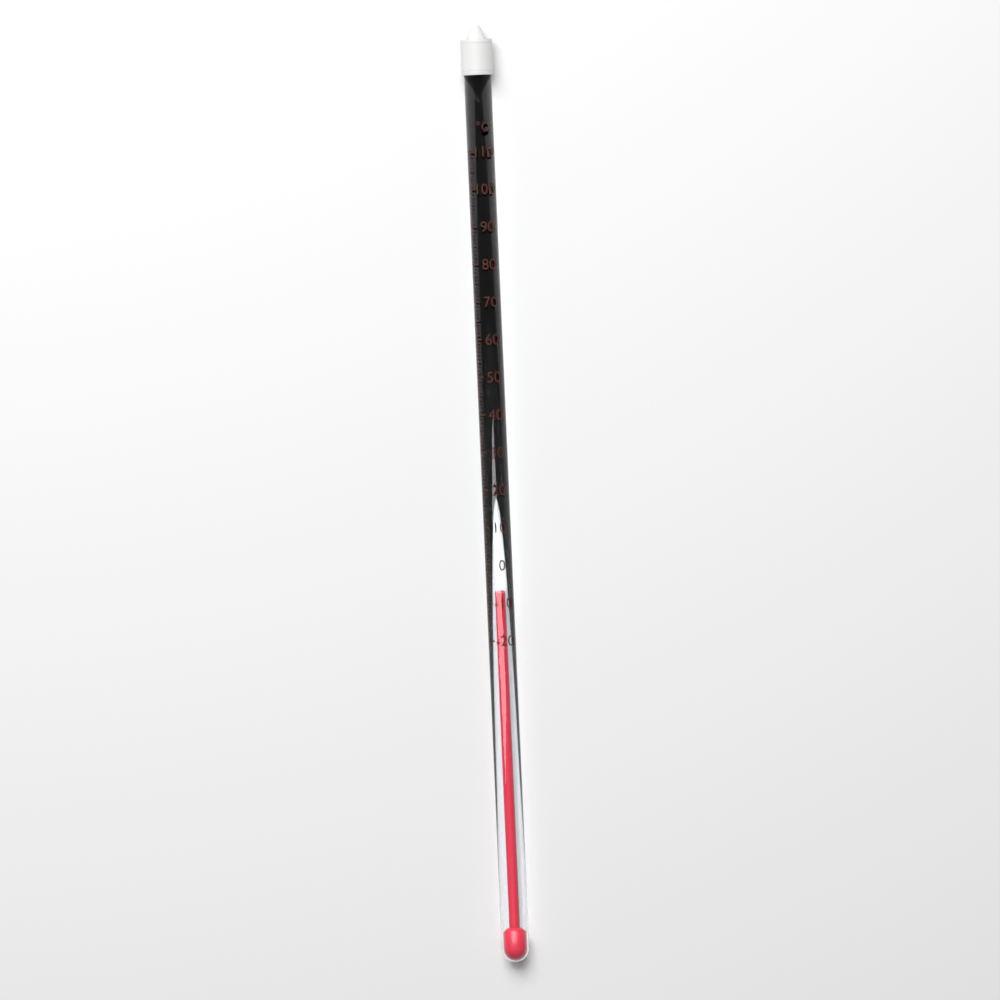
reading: -8 °C
